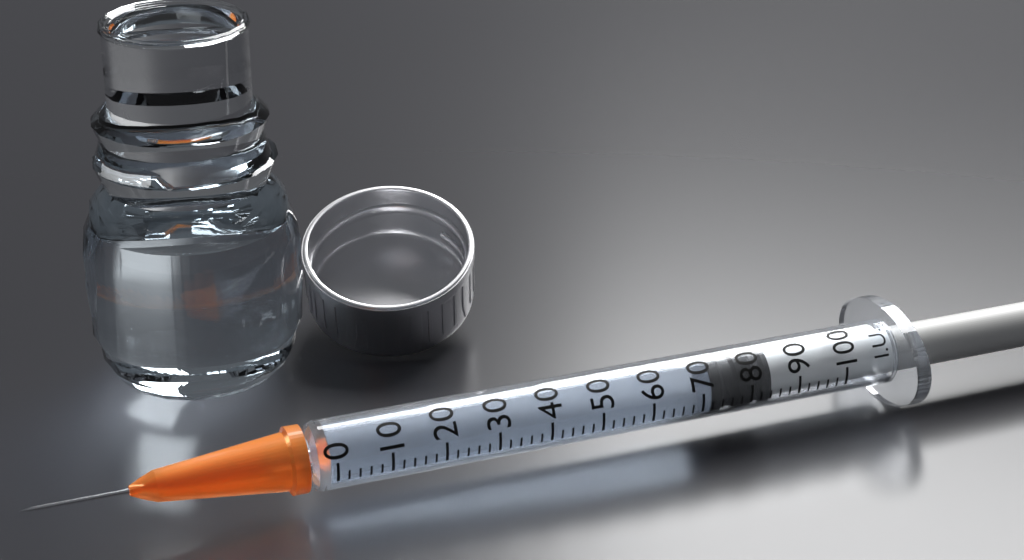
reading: 72 I.U.
